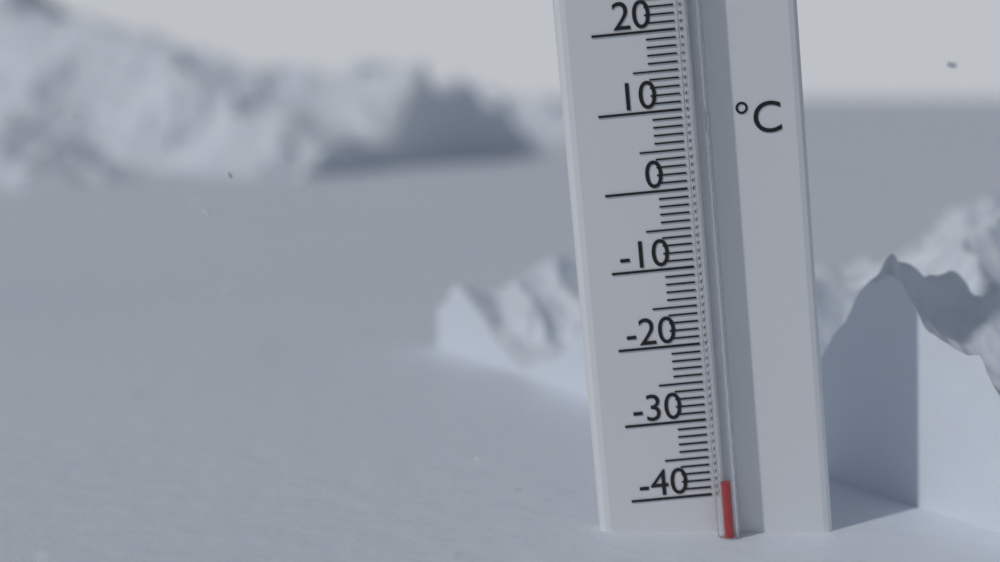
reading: -38 °C
